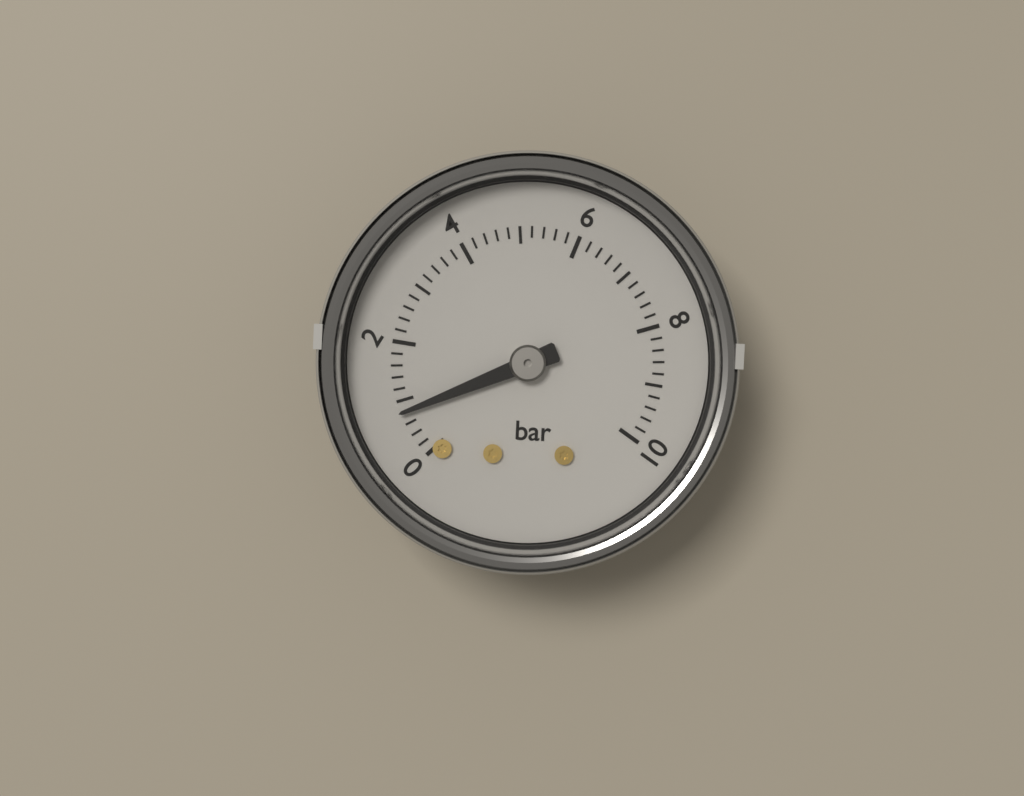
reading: 0.8 bar
